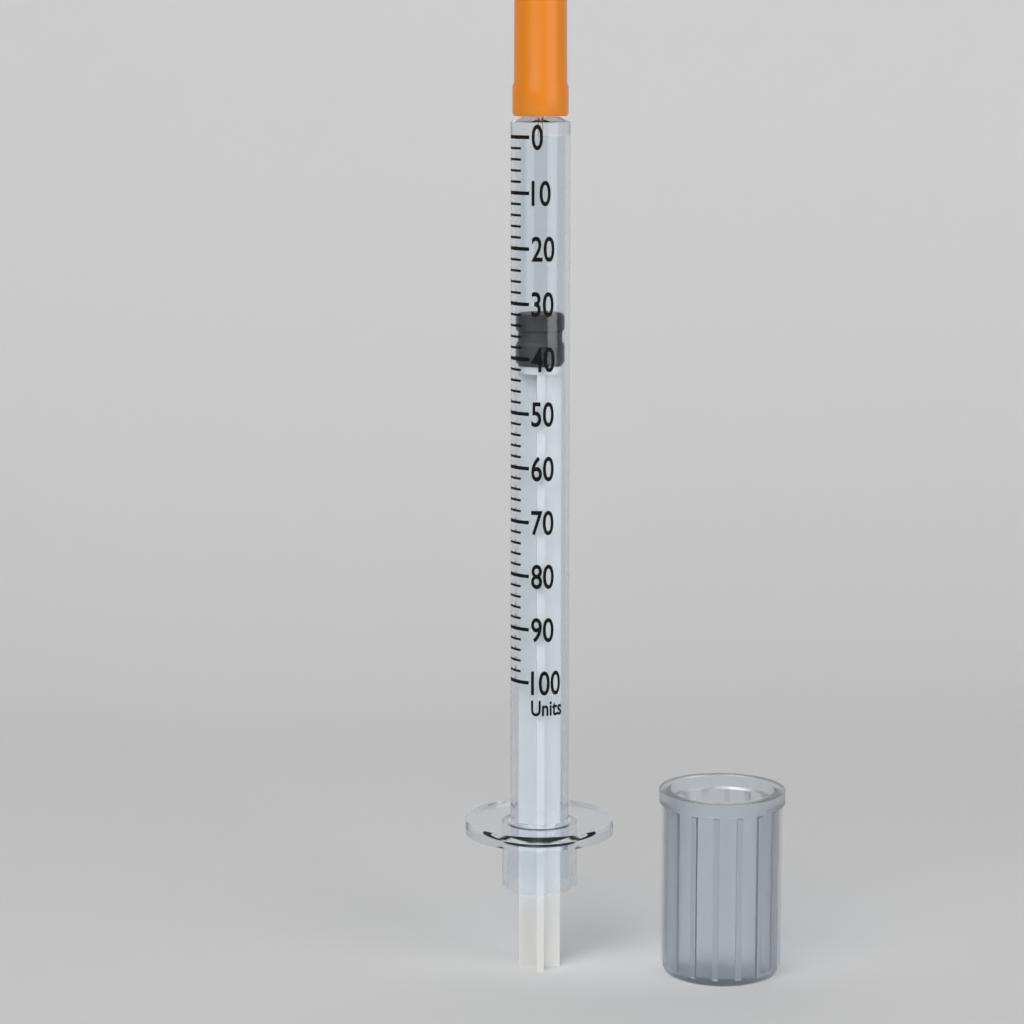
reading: 32 units
